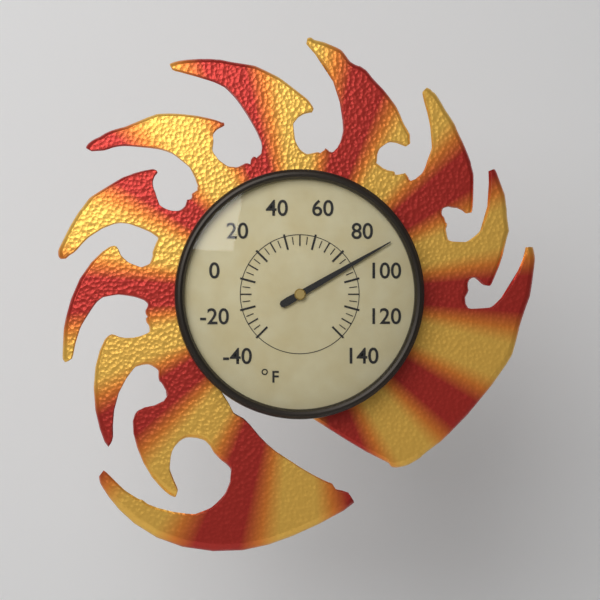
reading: 90 °F
